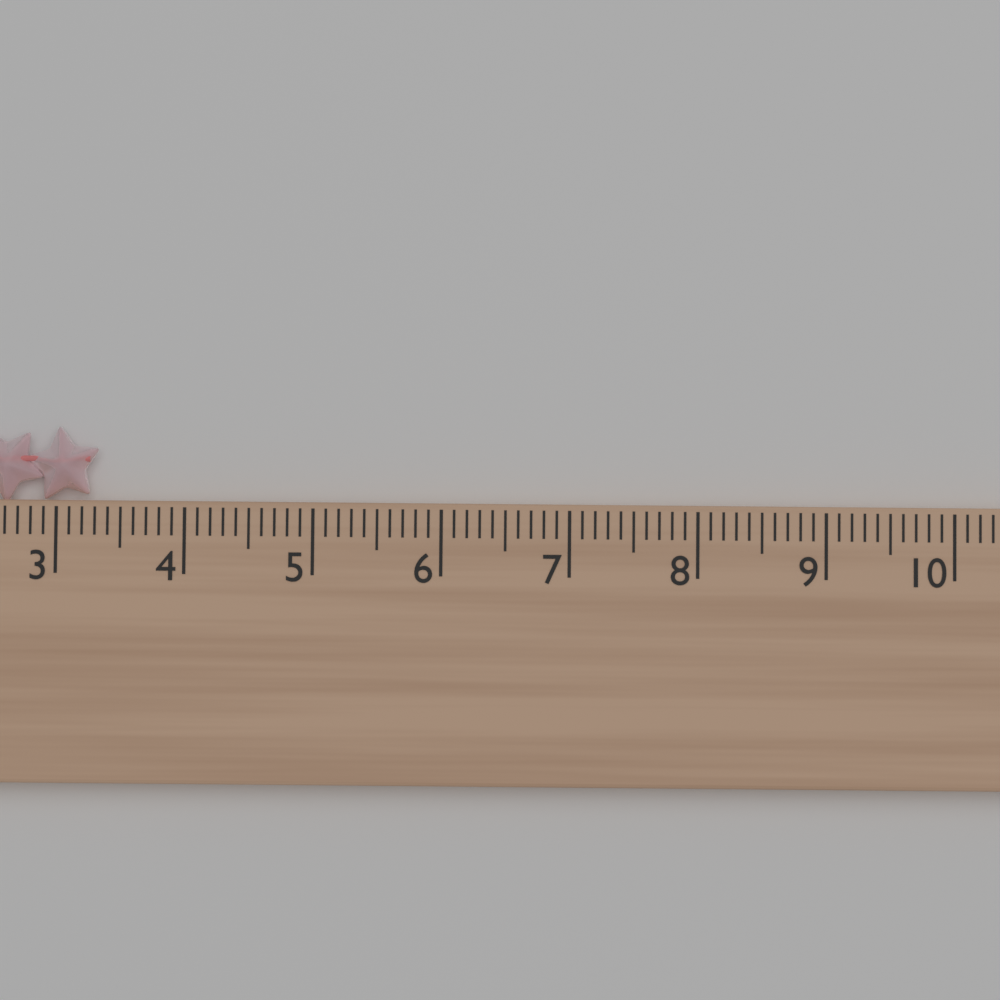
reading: 3.3 cm
